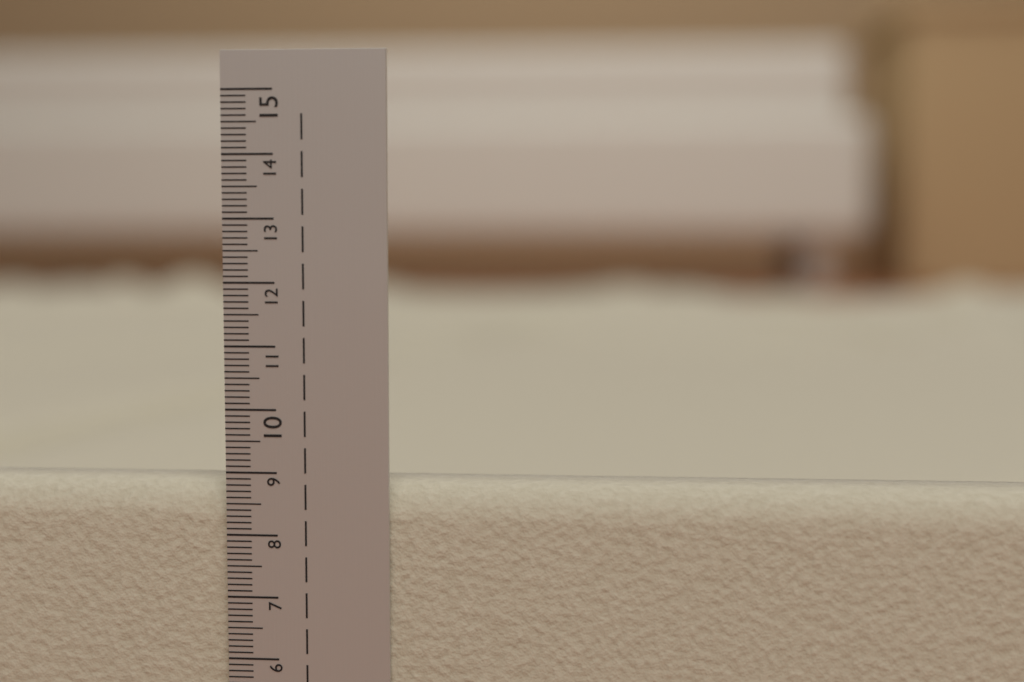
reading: 8.8 cm
